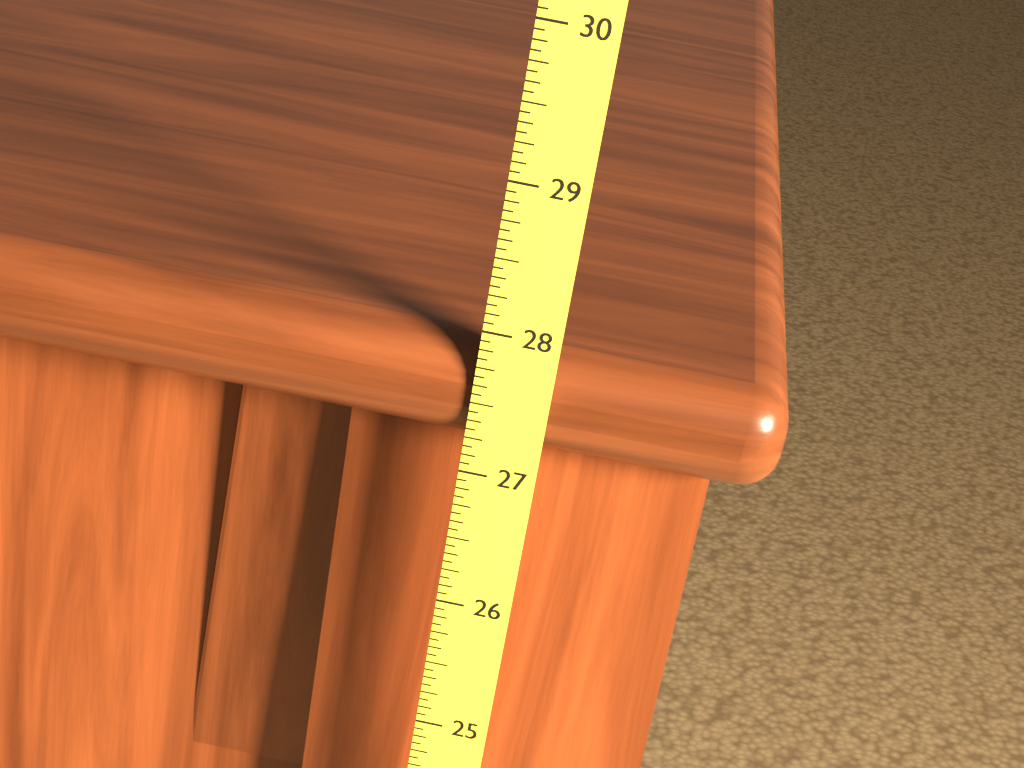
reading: 27.8750 (no unit)
